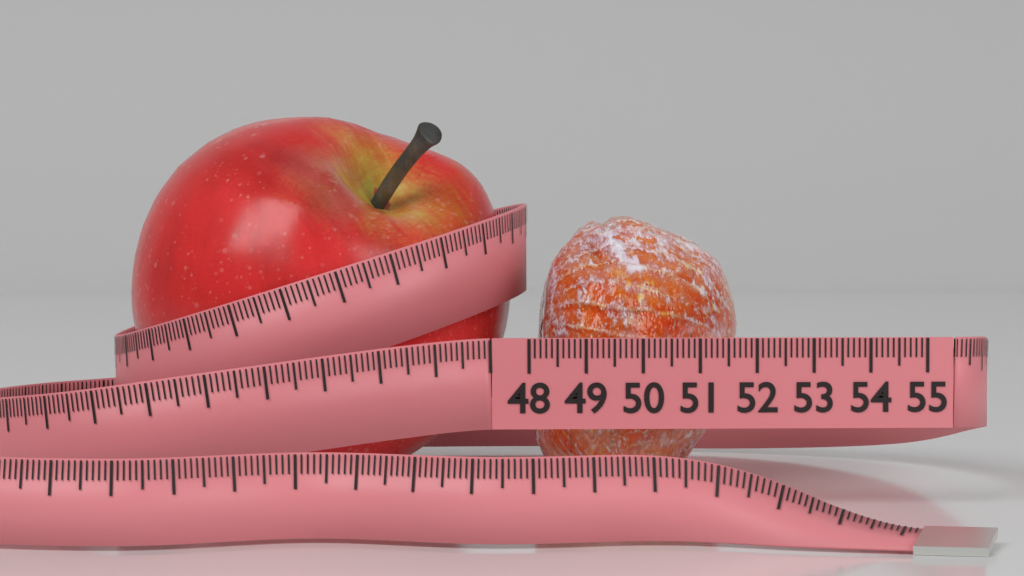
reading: 51.8 (no unit)
